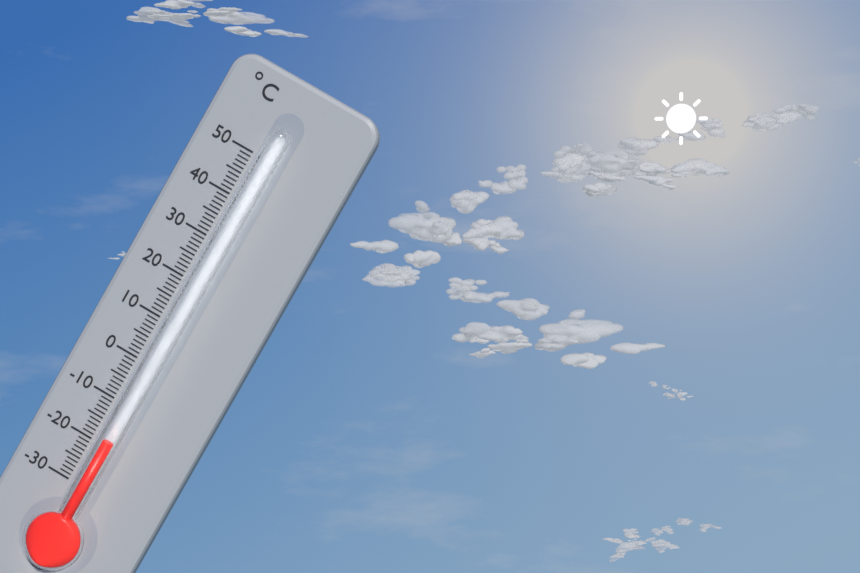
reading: -18 °C
